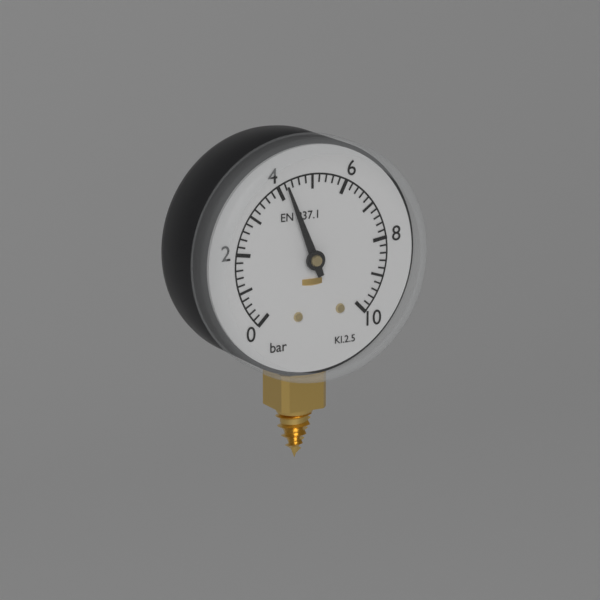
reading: 4.2 bar
